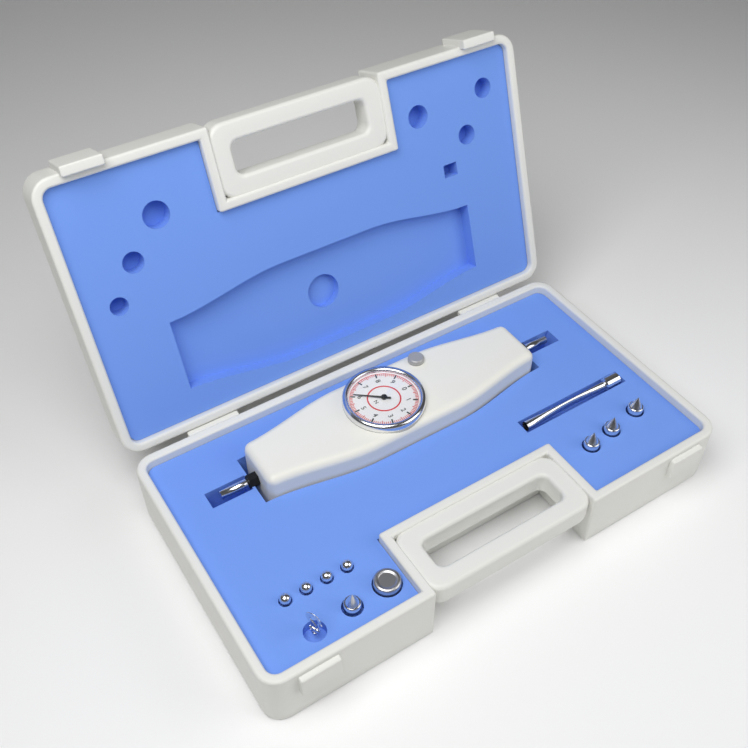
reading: 6.1 N
